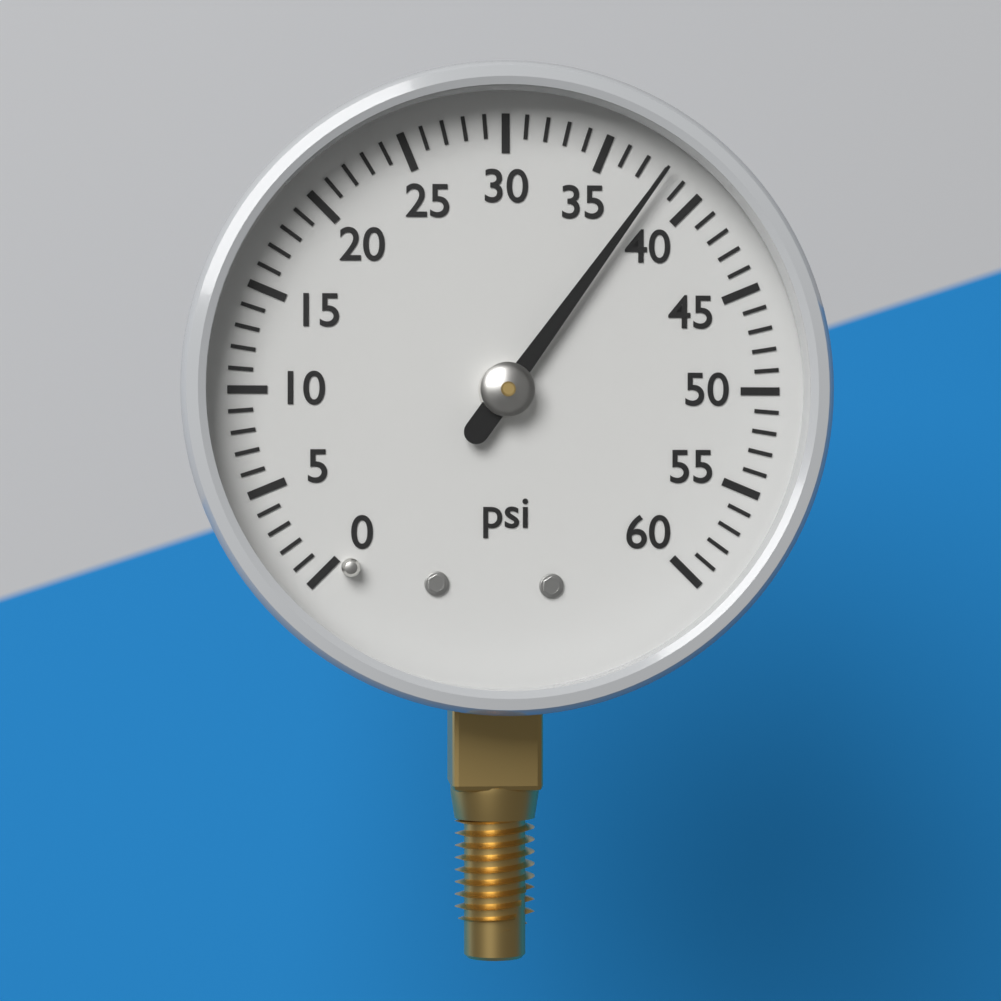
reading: 38 psi
